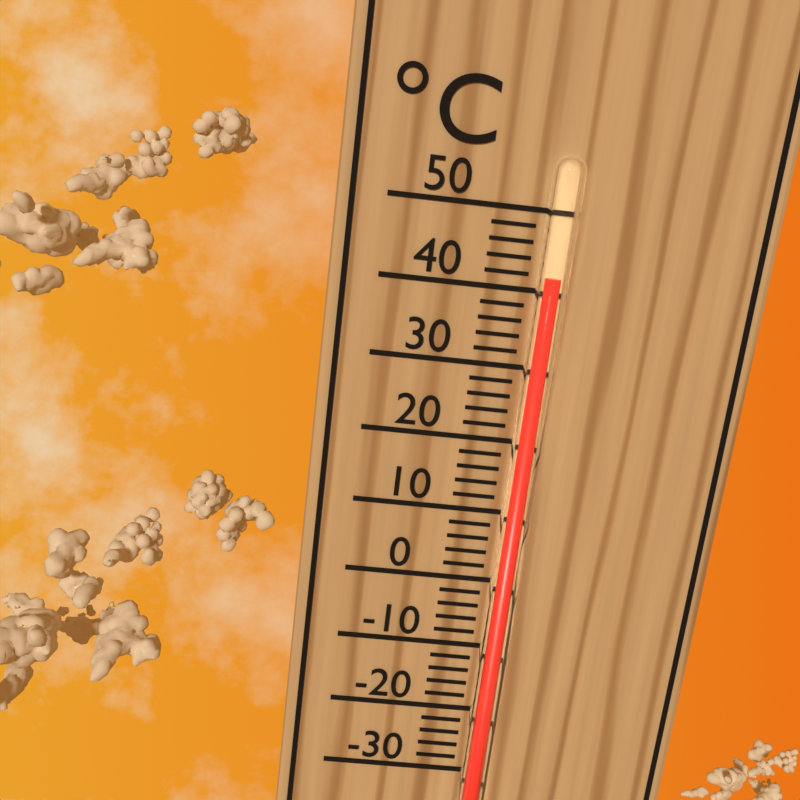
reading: 42 °C
